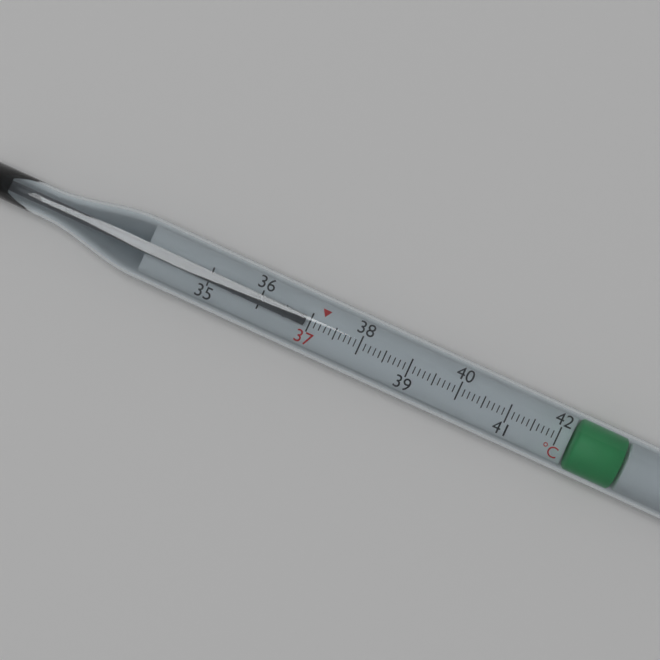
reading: 36.9 °C
